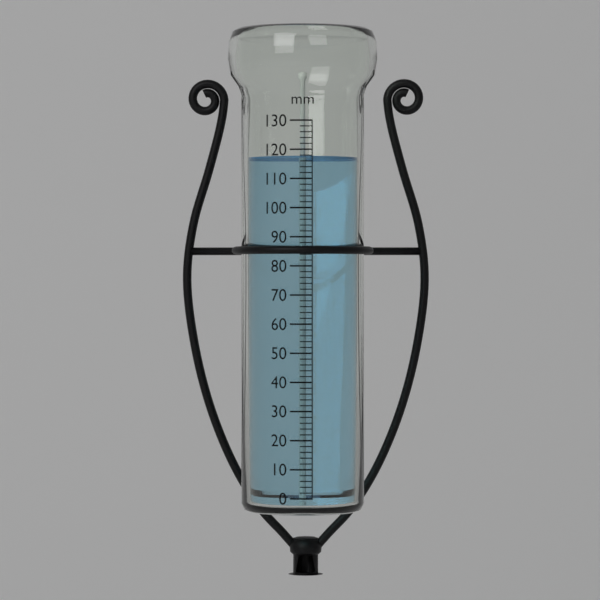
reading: 118 mm
